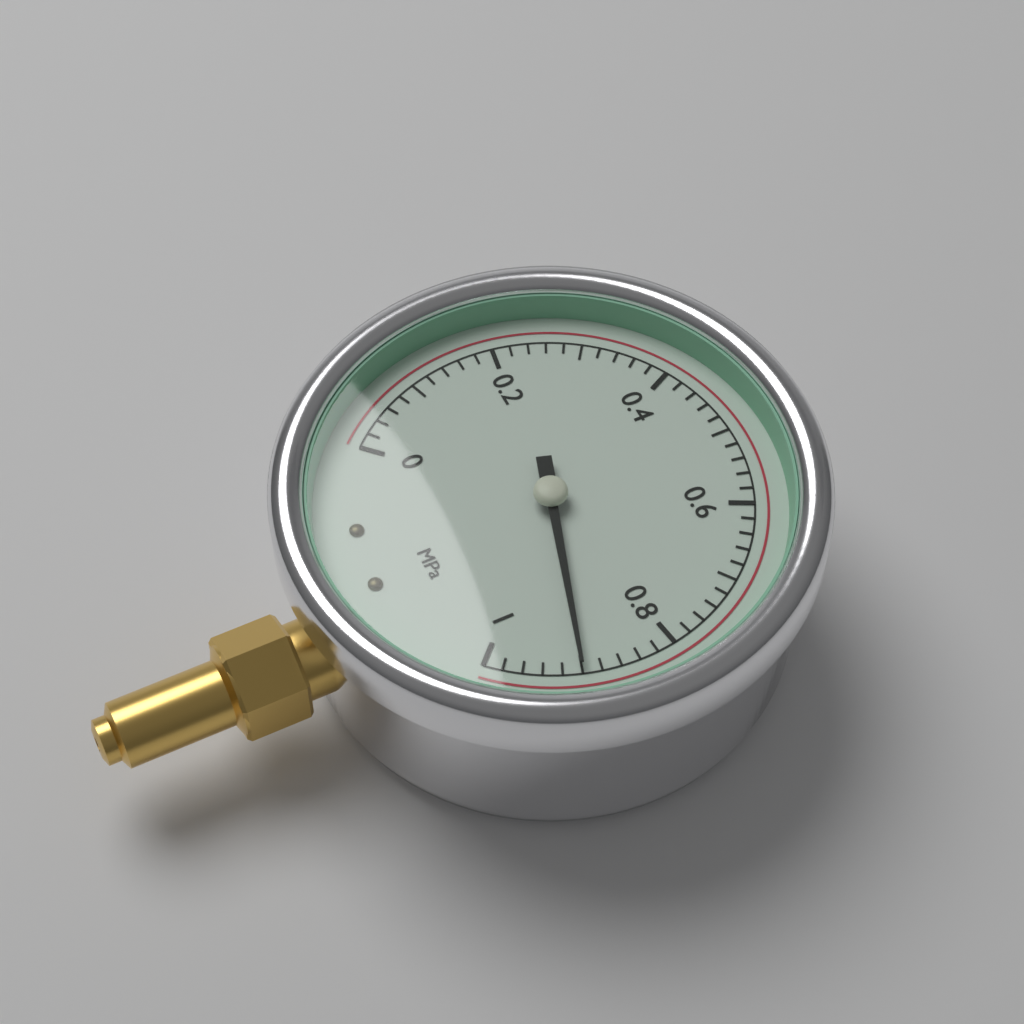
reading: 0.90 MPa
